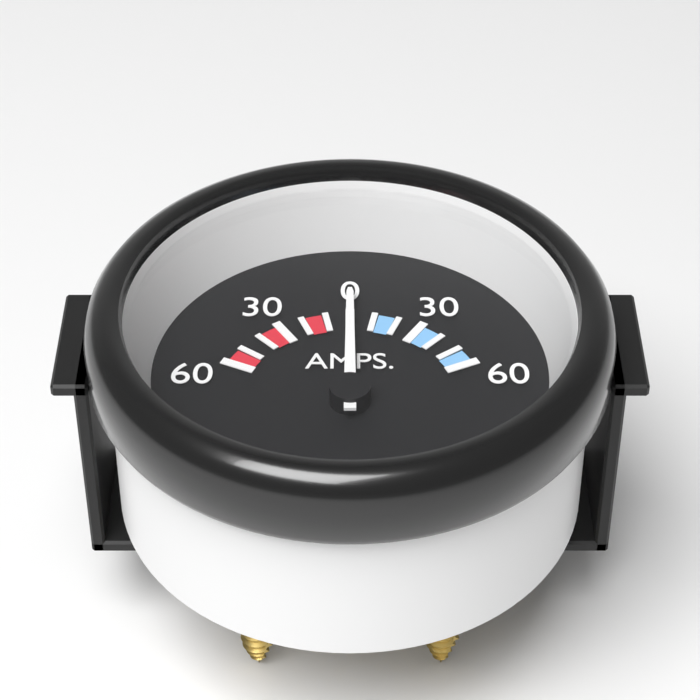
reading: 0 A
